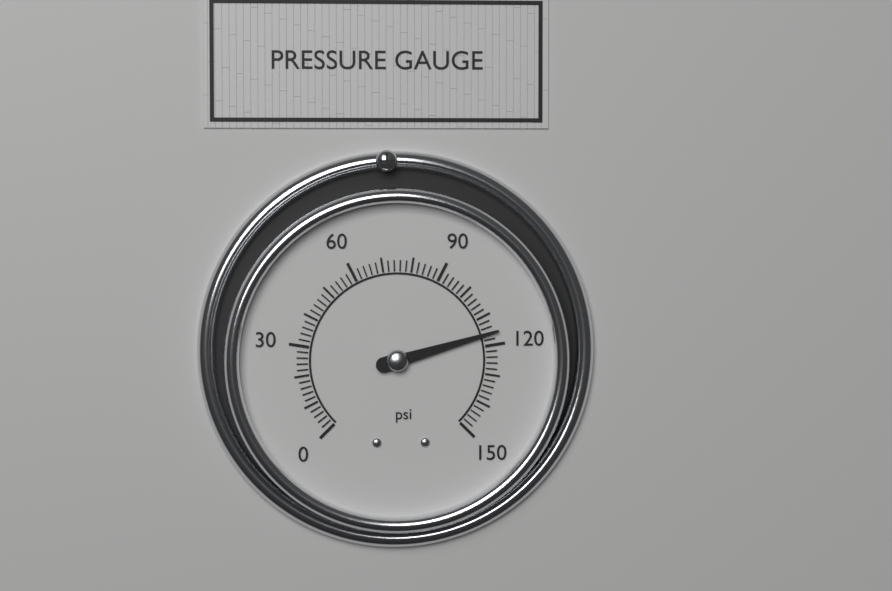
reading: 116 psi
